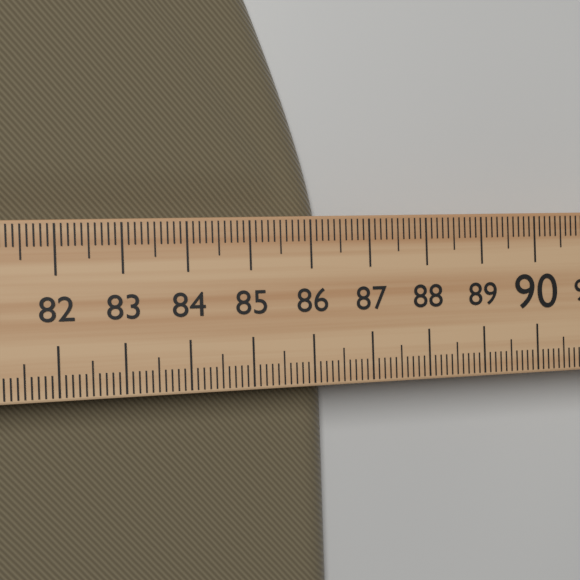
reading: 86.3 (no unit)
